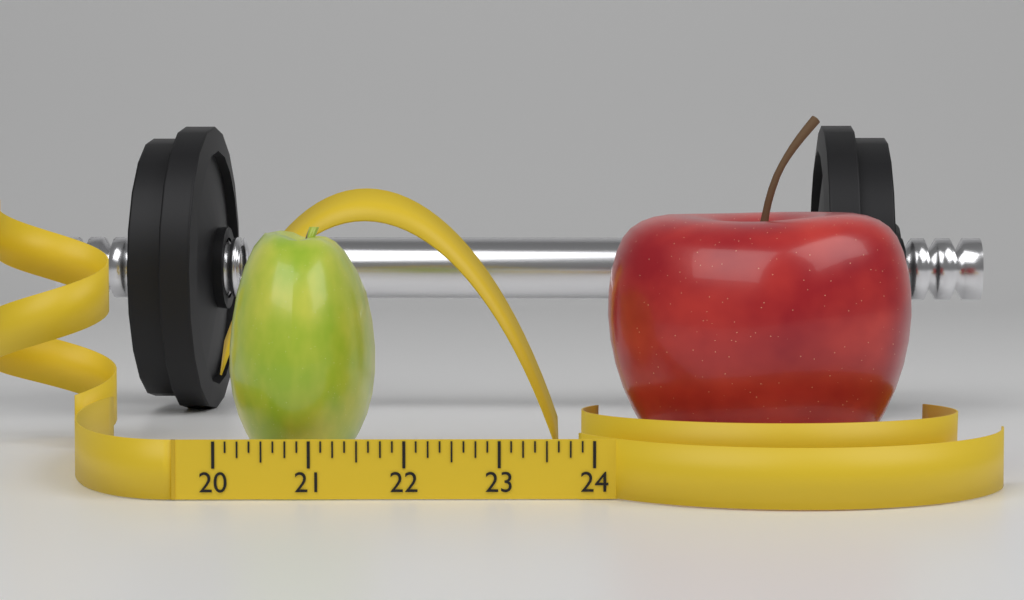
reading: 21.625 (no unit)
